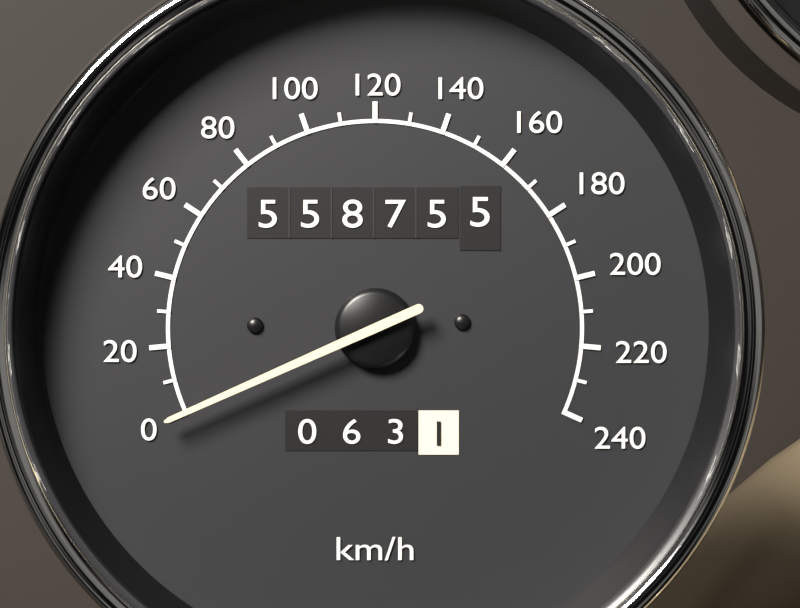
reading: 0 km/h
